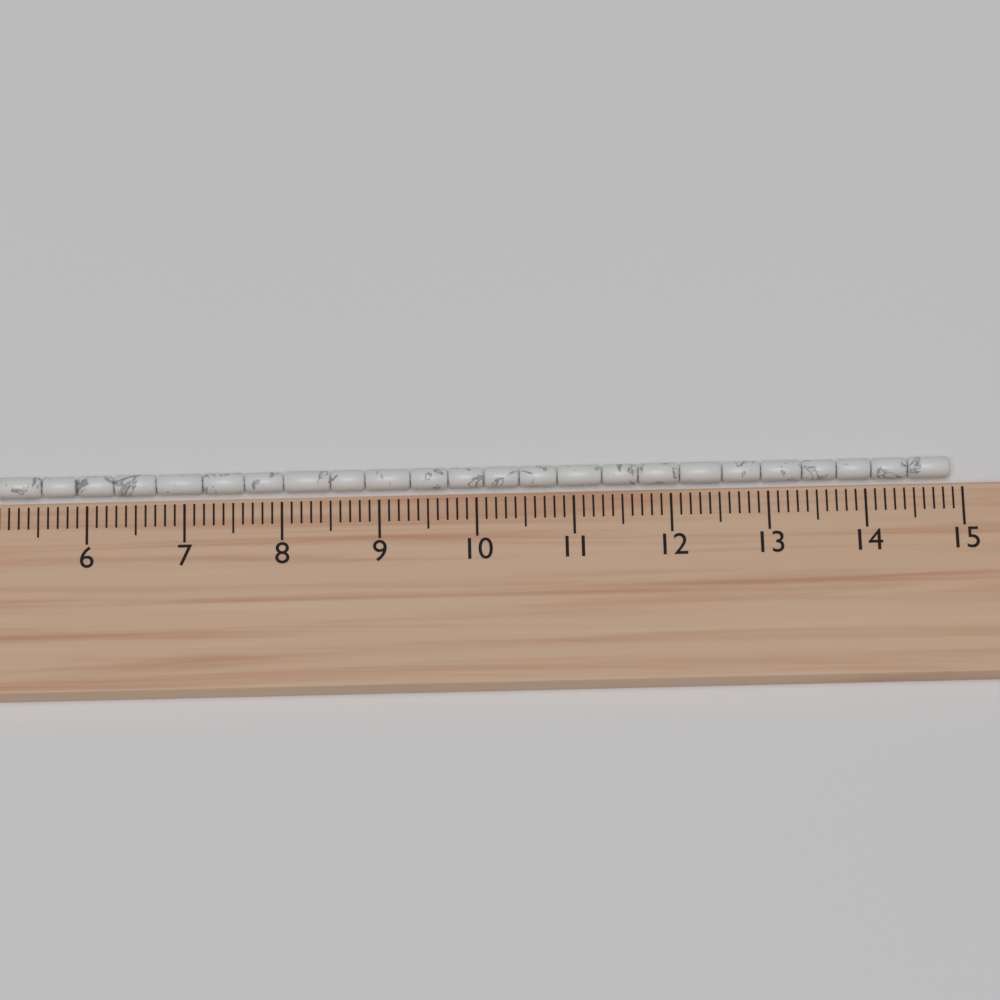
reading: 14.9 cm
